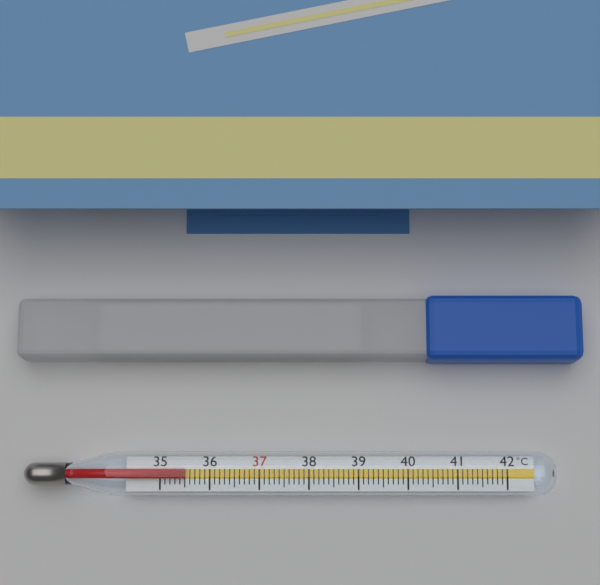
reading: 35.5 °C
